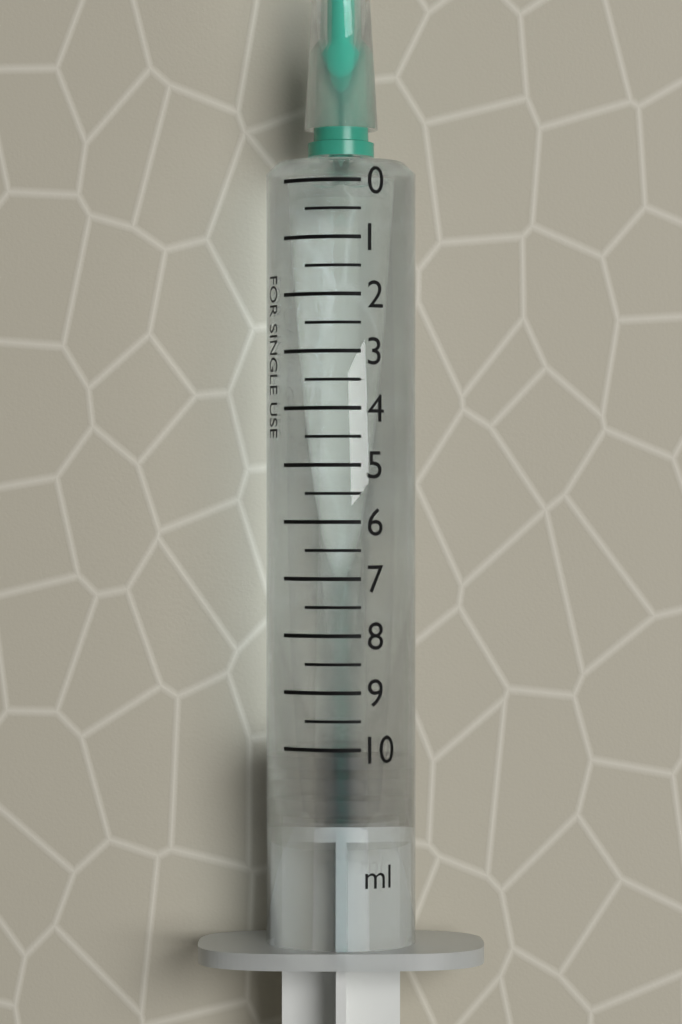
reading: 10.0 ml
